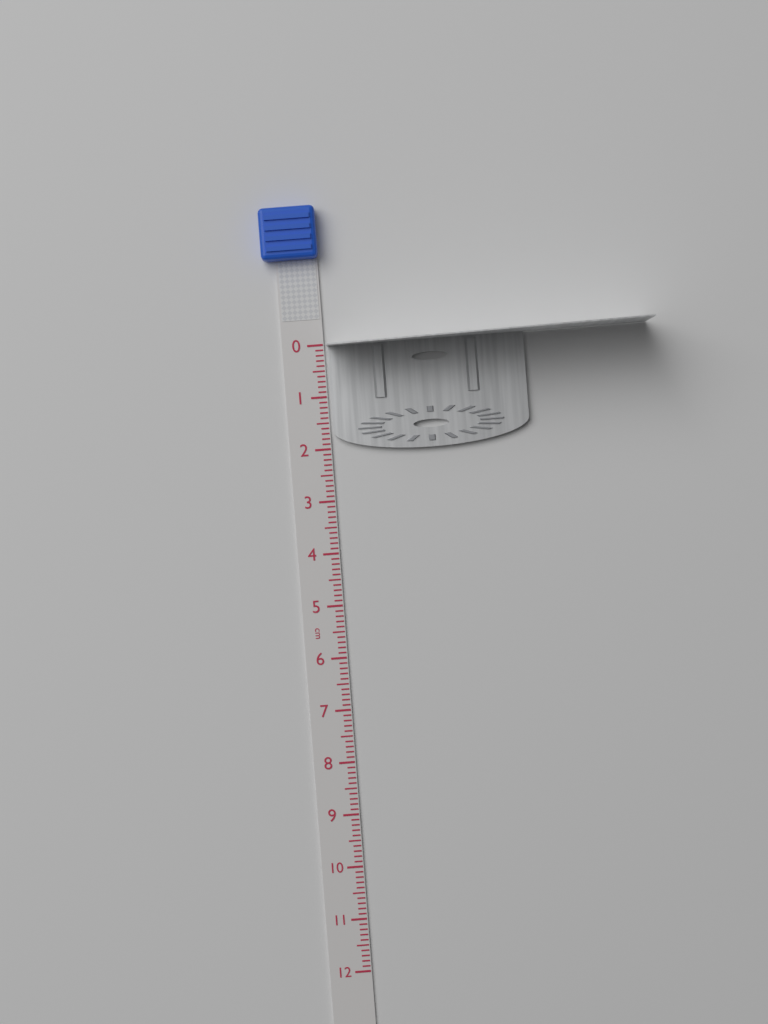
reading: 2.1 cm
